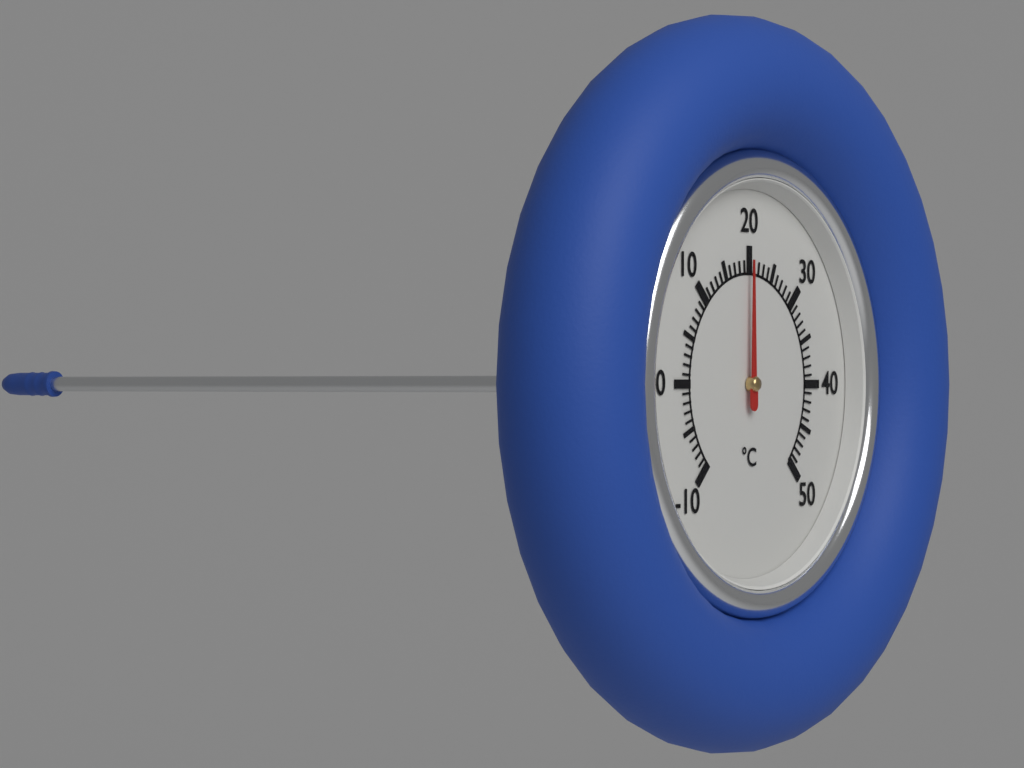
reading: 20 °C
